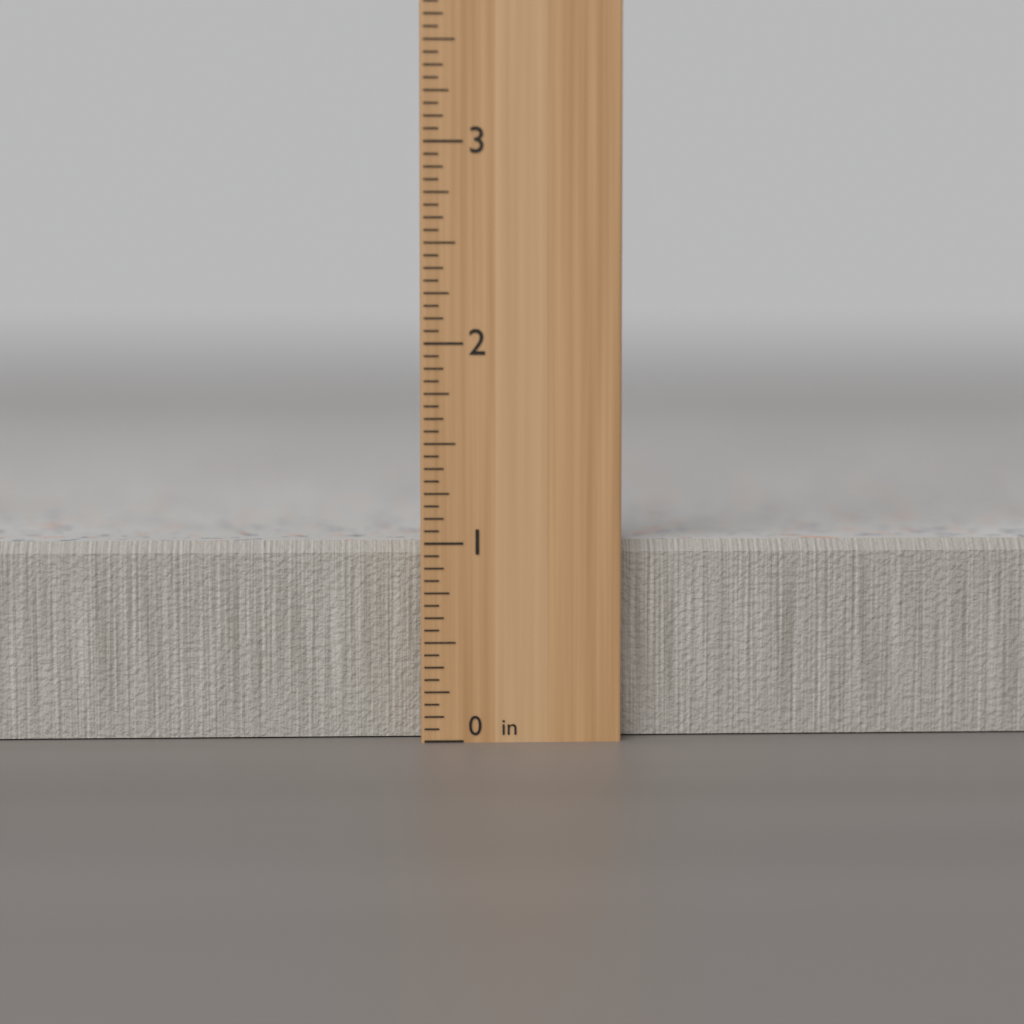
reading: 1.0000 in
